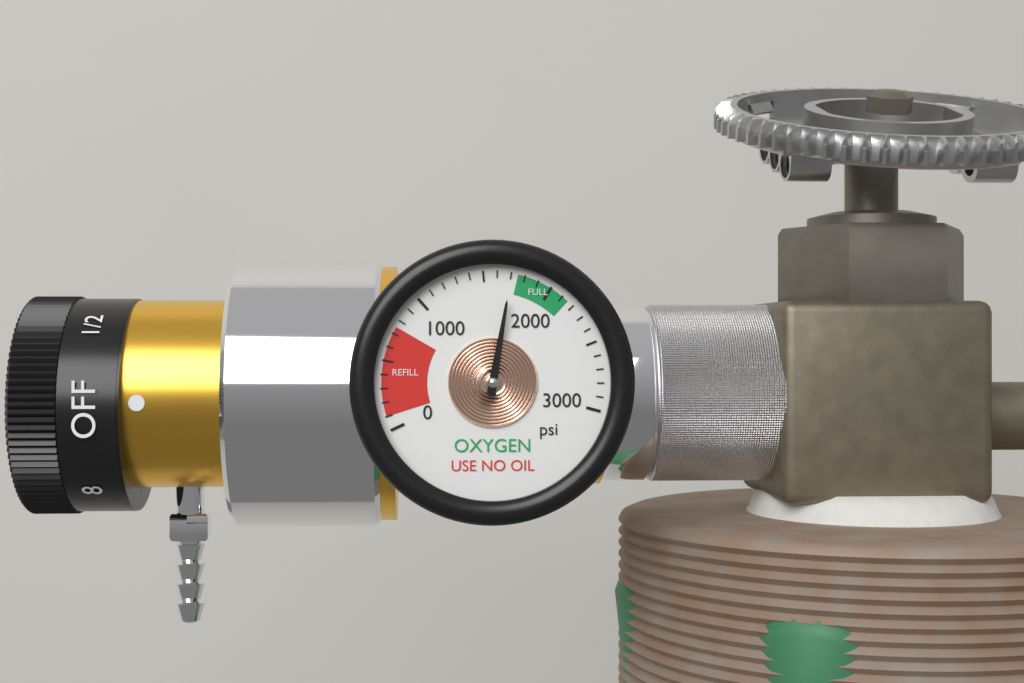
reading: 1700 psi
